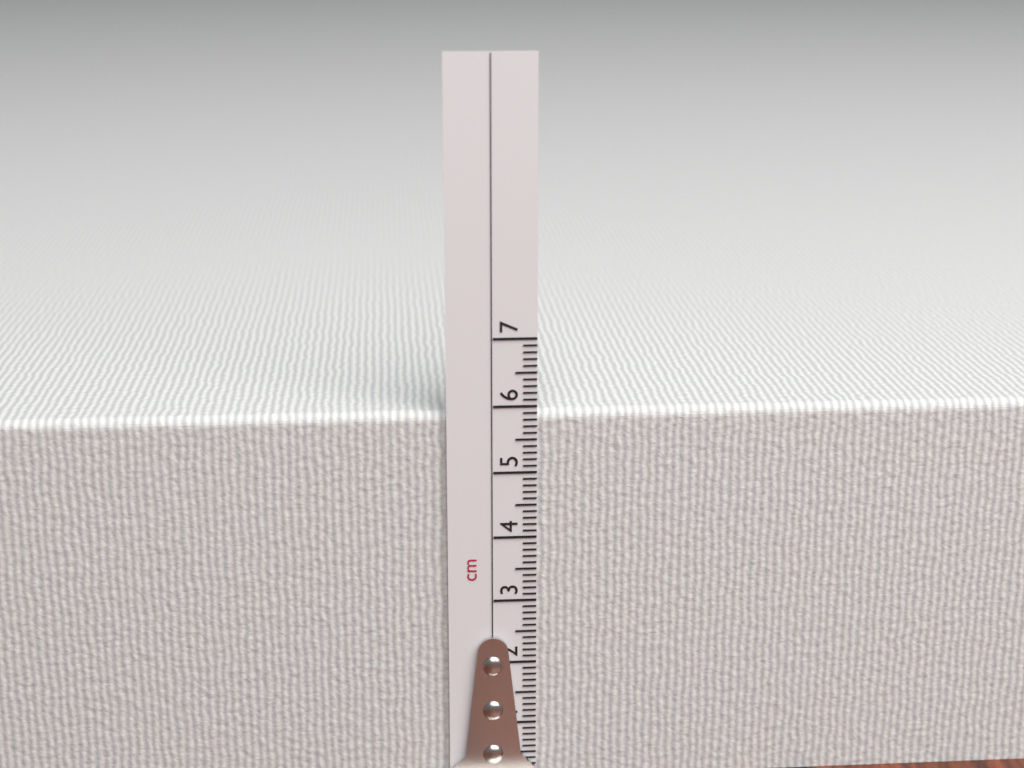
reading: 5.9 cm
